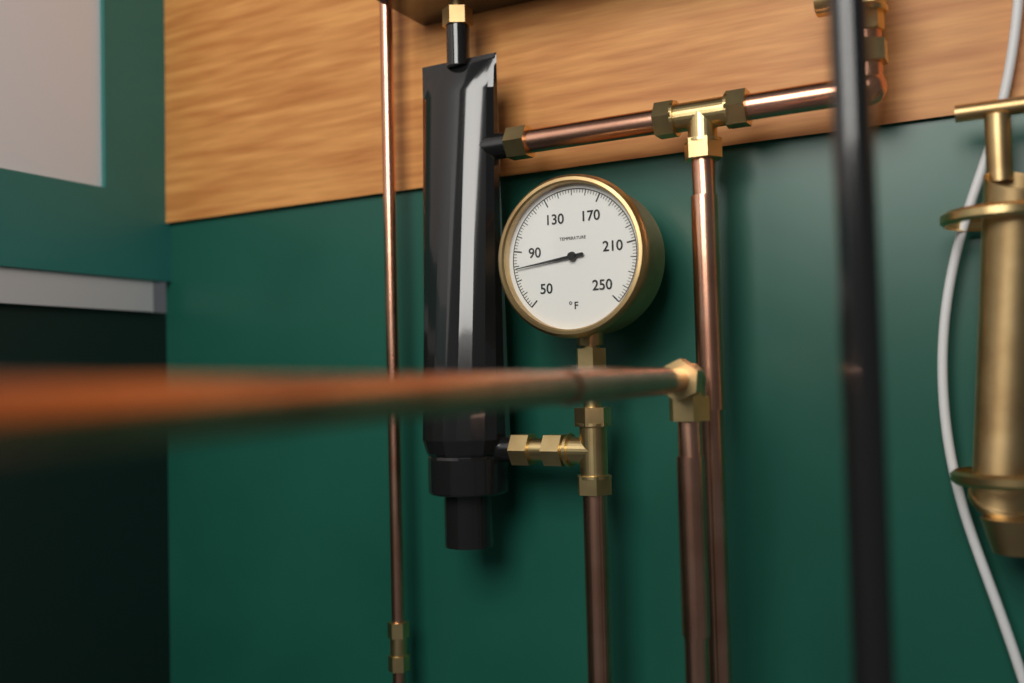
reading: 78 °F
